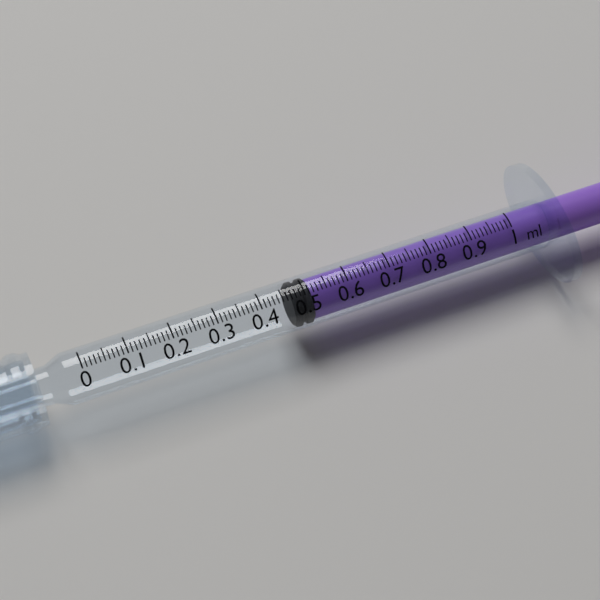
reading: 0.47 ml
